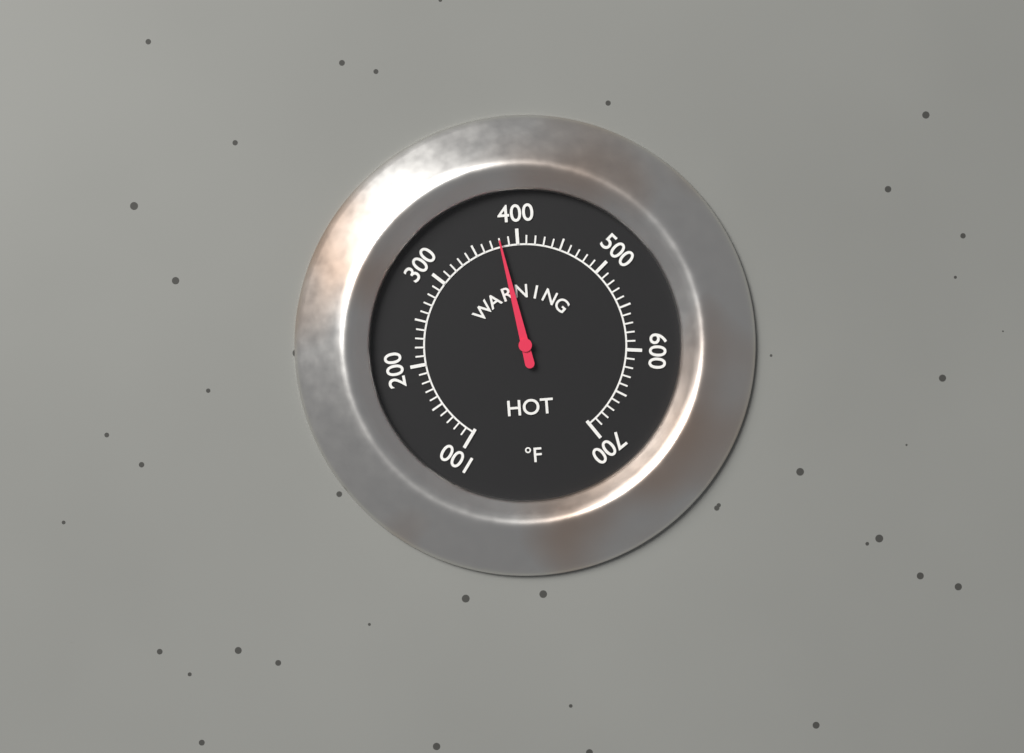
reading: 380 °F
